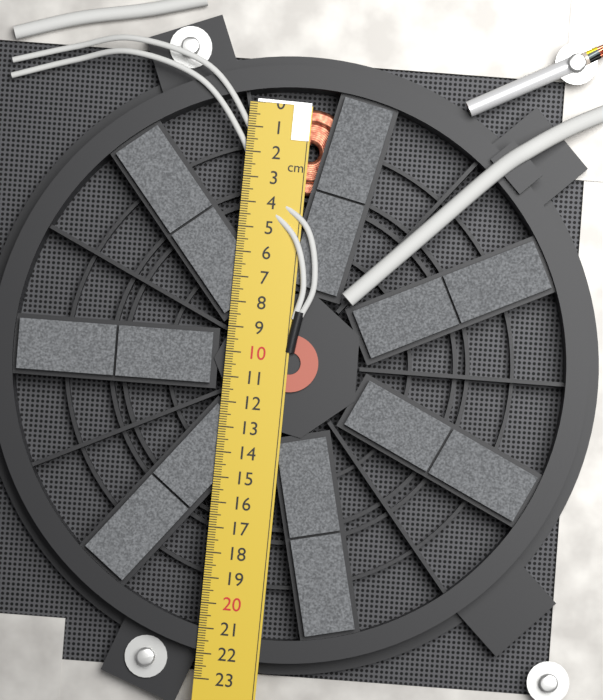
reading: 3.5 cm
